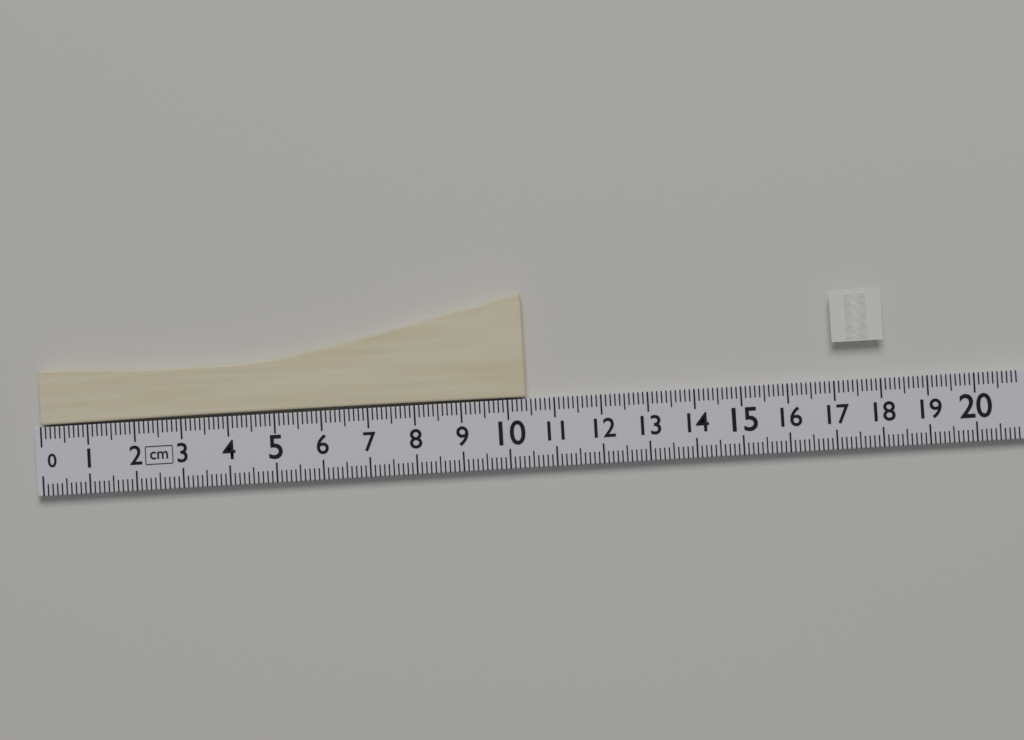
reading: 10.4 cm
